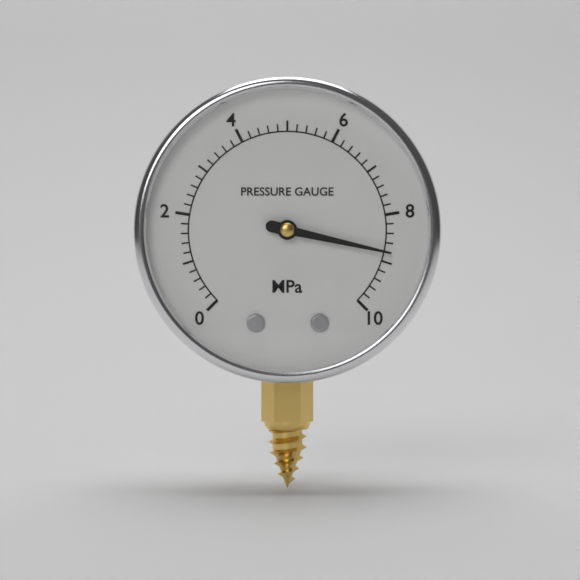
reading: 8.8 MPa
